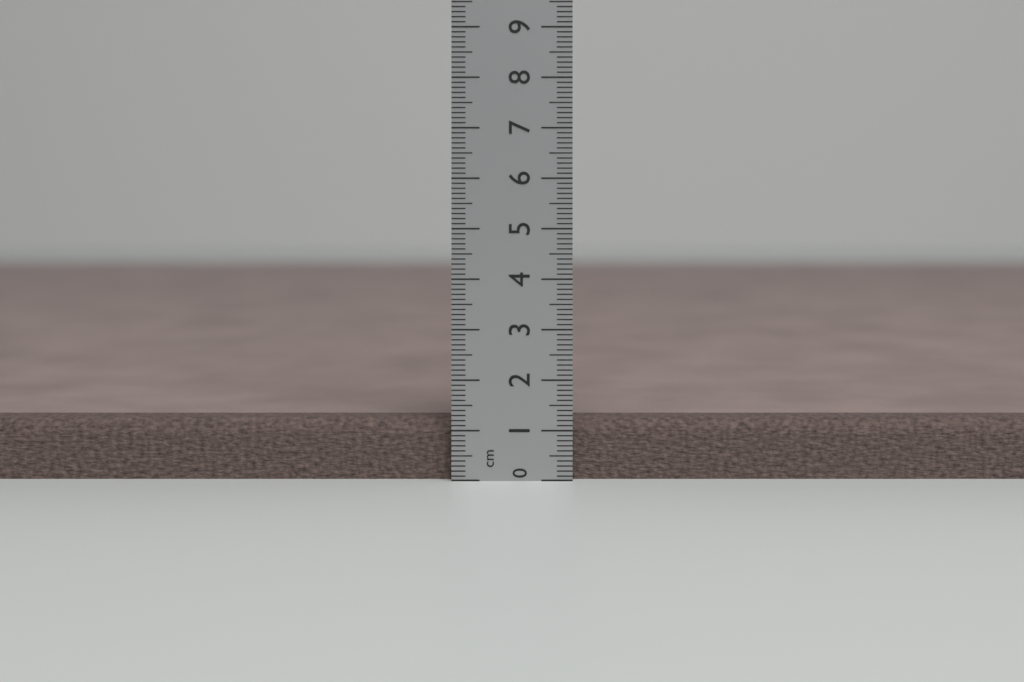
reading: 1.2 cm
